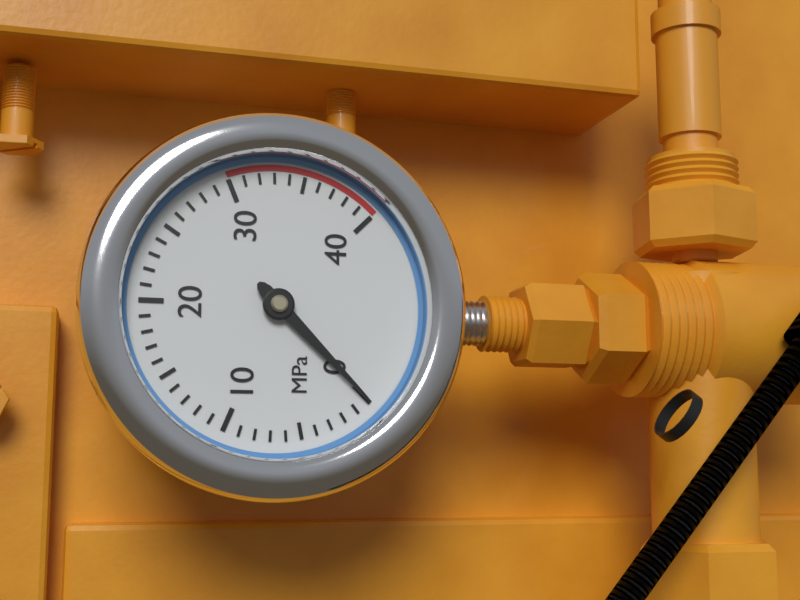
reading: 0 MPa
